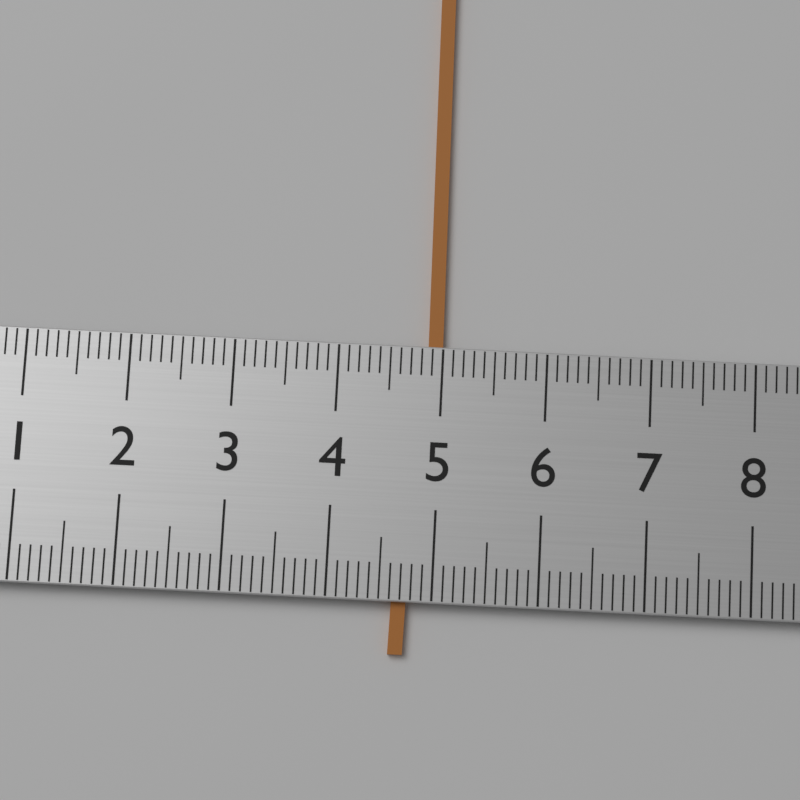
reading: 5.0 (no unit)
